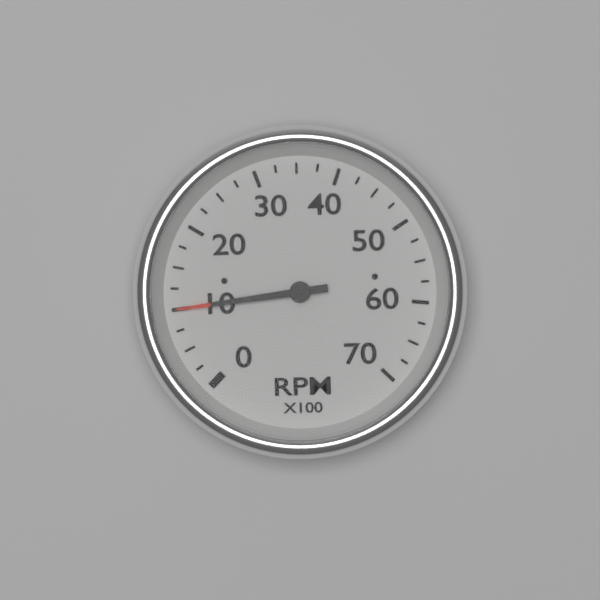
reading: 1000 RPM
